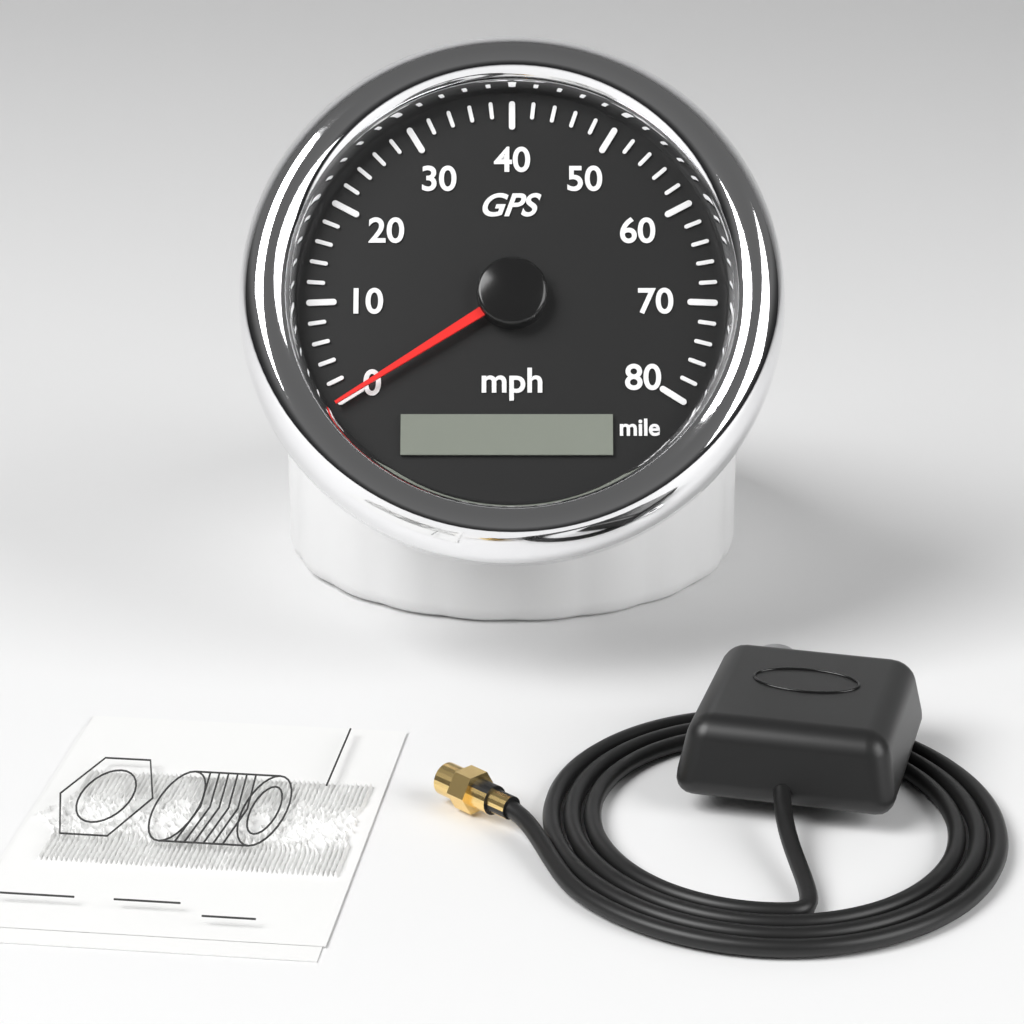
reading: 0 mph
